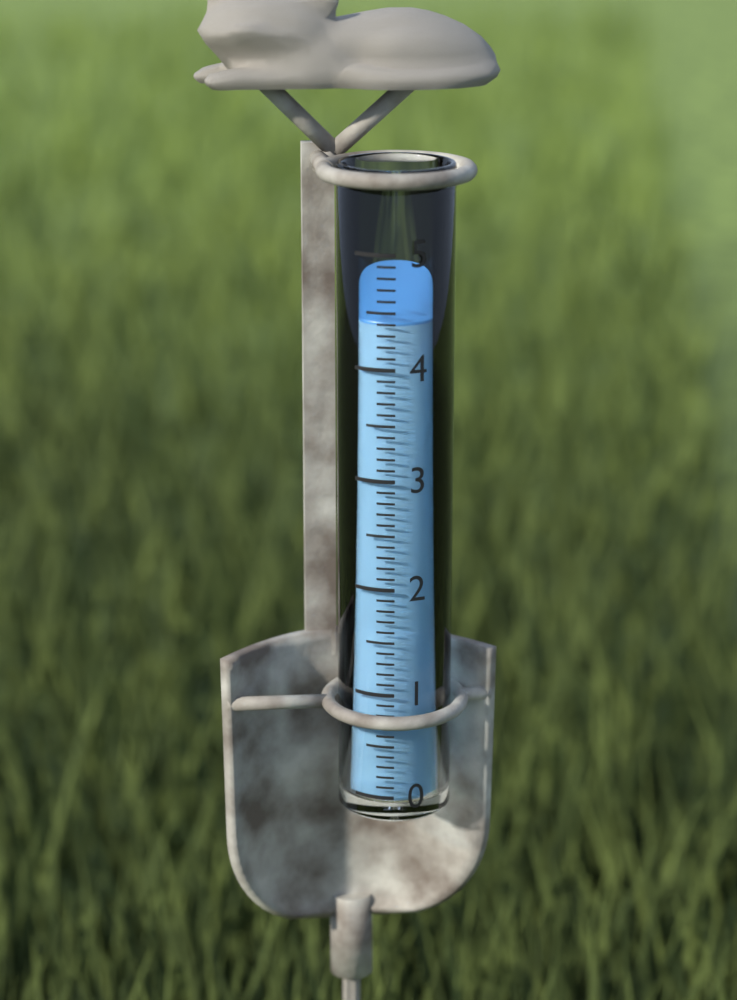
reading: 4.4 (no unit)
